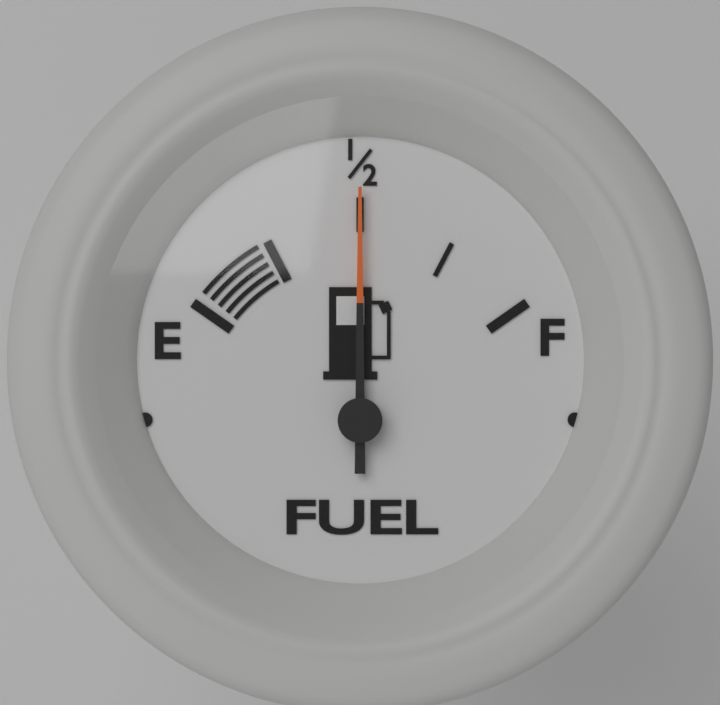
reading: 0.50 (no unit)
